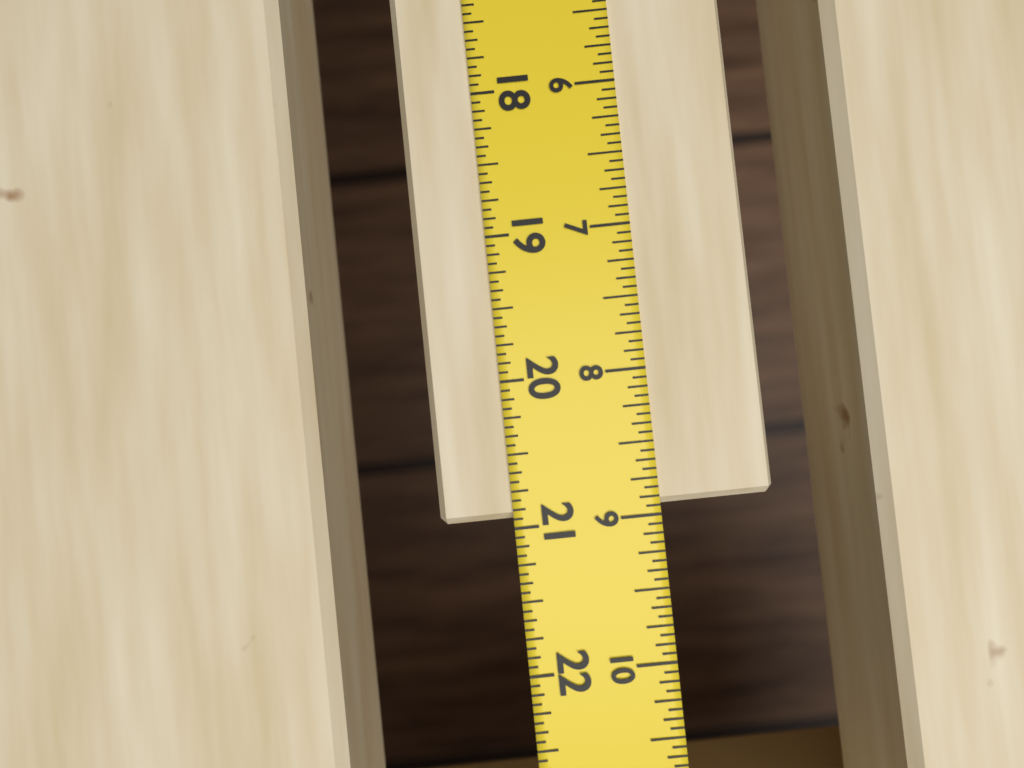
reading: 20.9375 in
